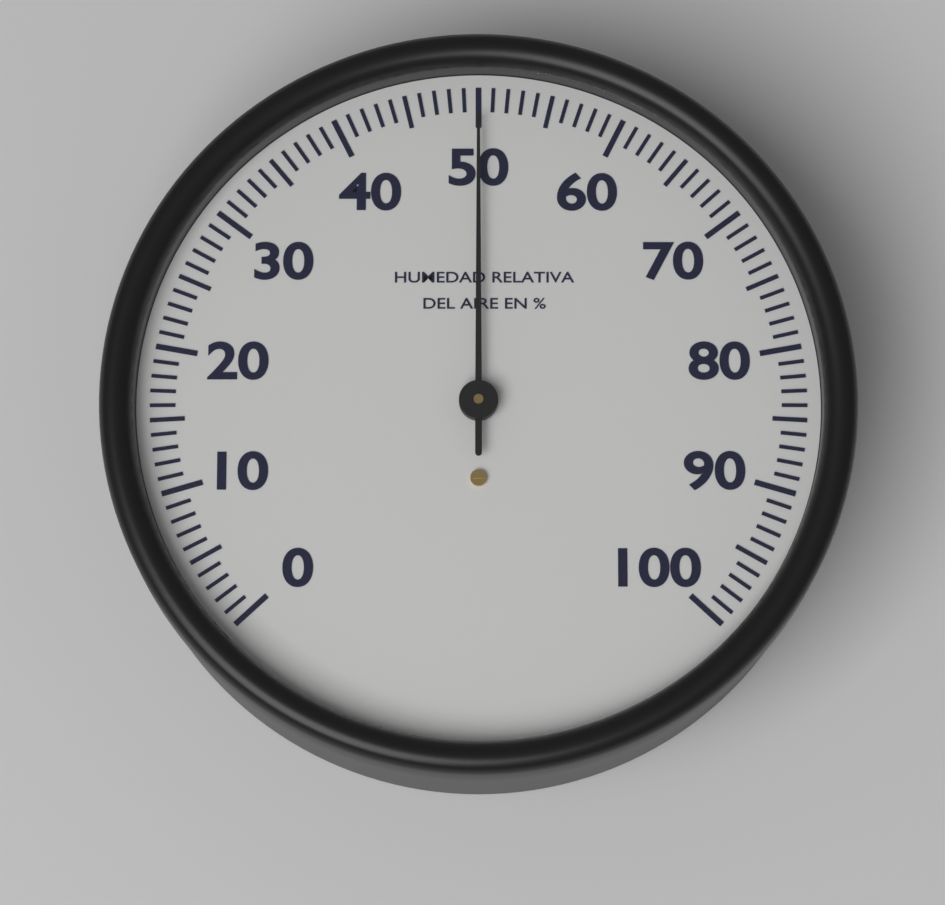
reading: 50 %
